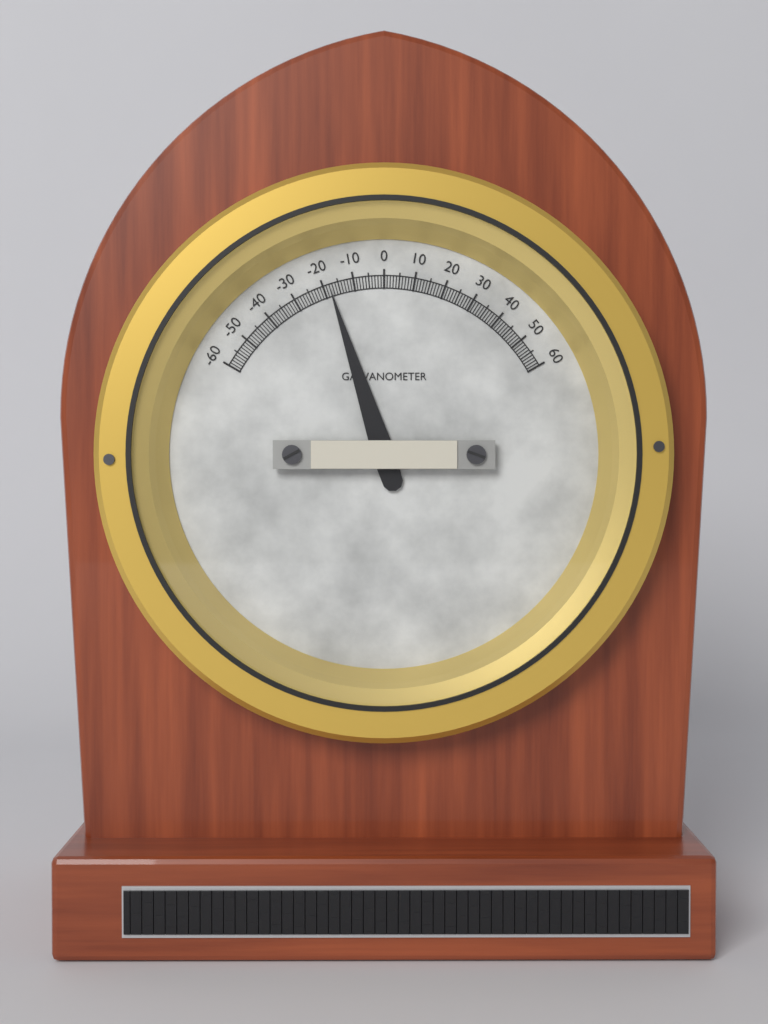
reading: -18 (no unit)
